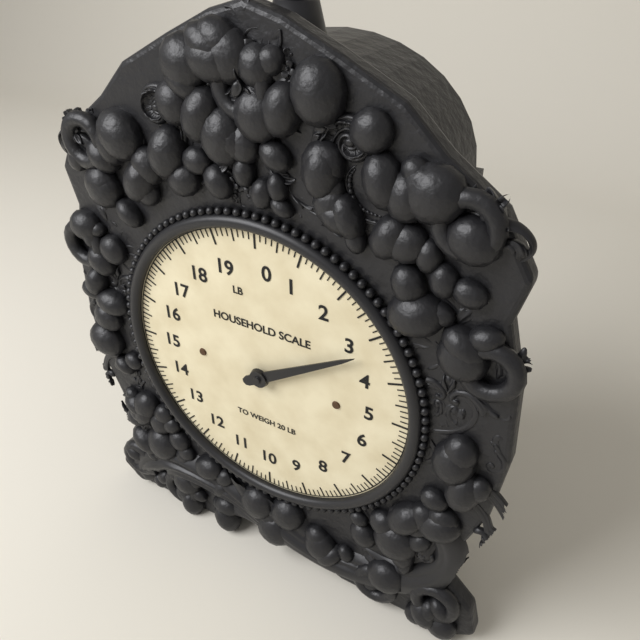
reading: 3.250 lb
